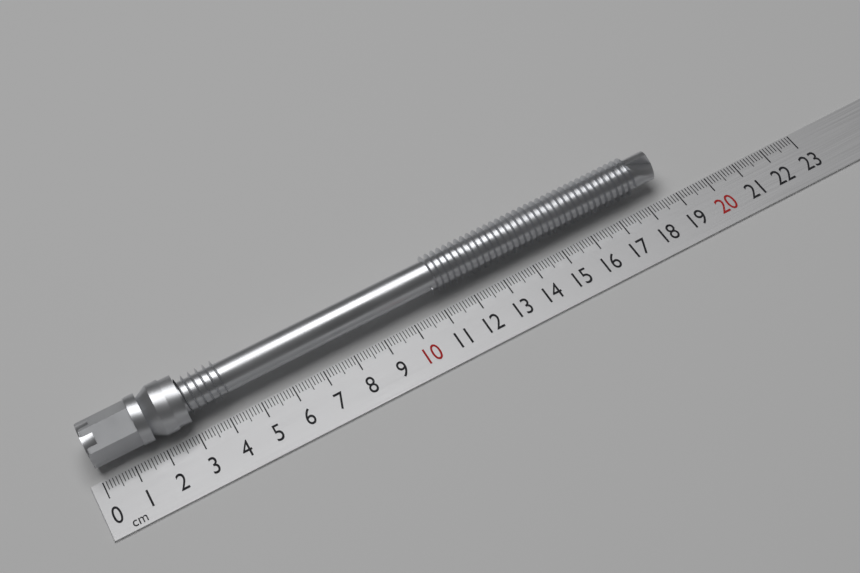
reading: 18.7 cm
